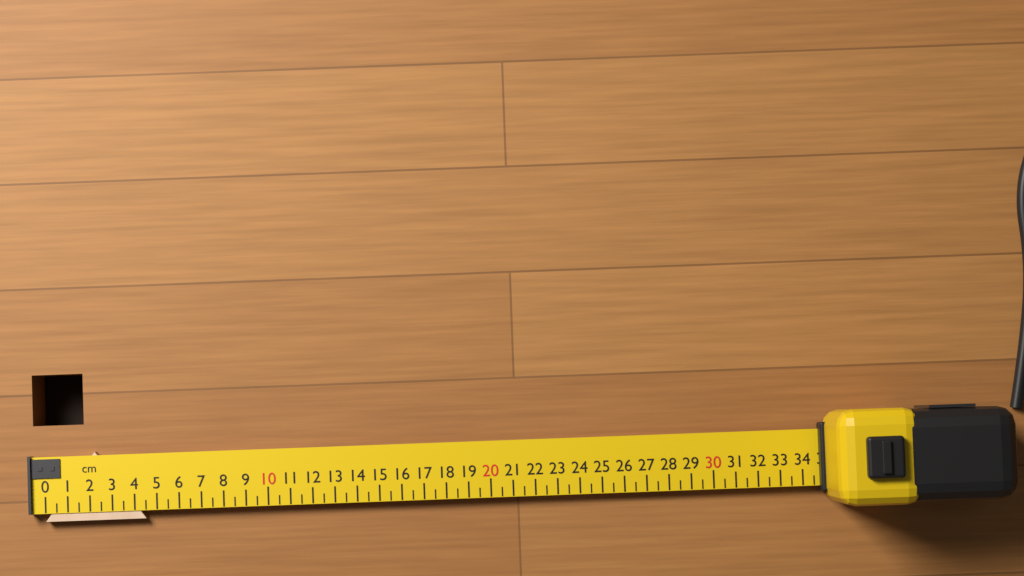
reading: 4.5 cm
